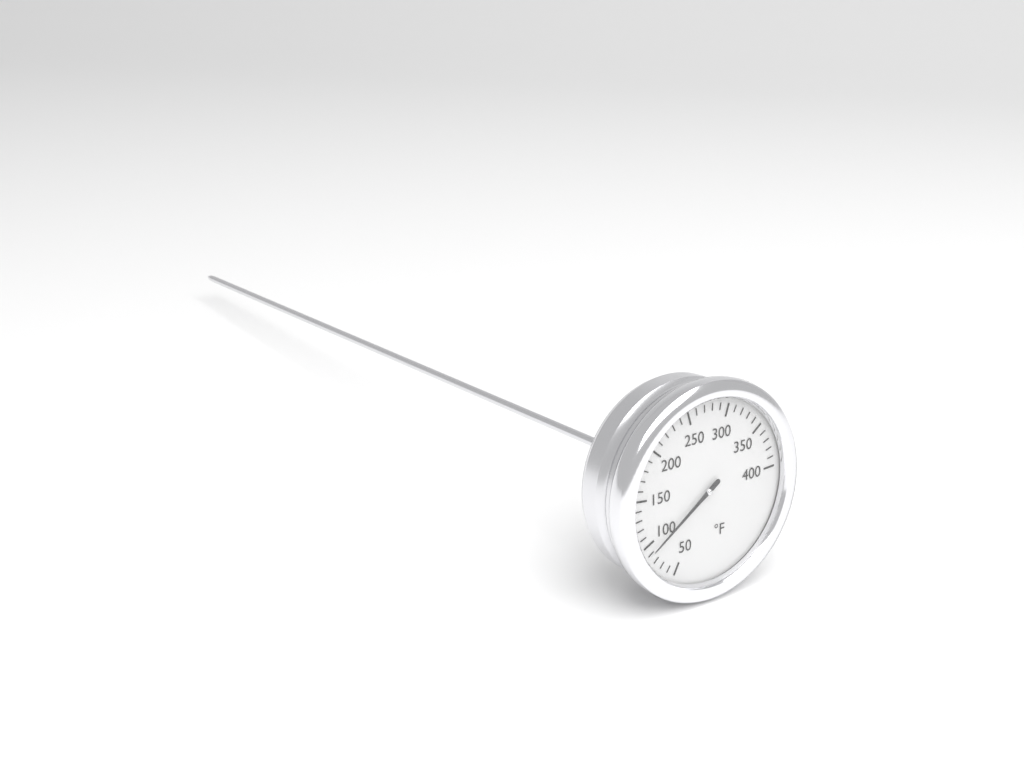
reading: 90 °F
